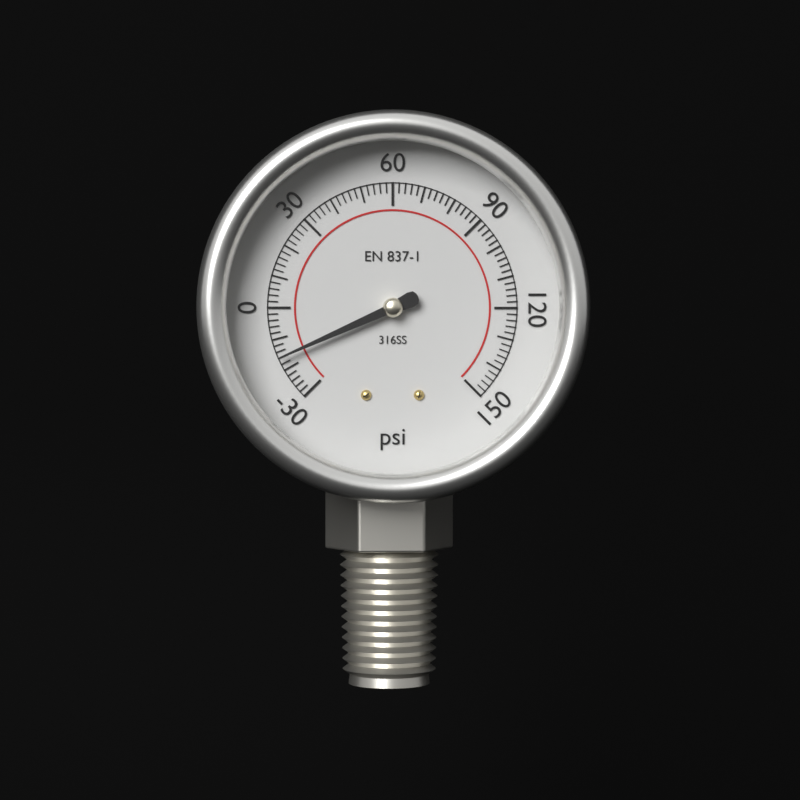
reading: -16 psi
